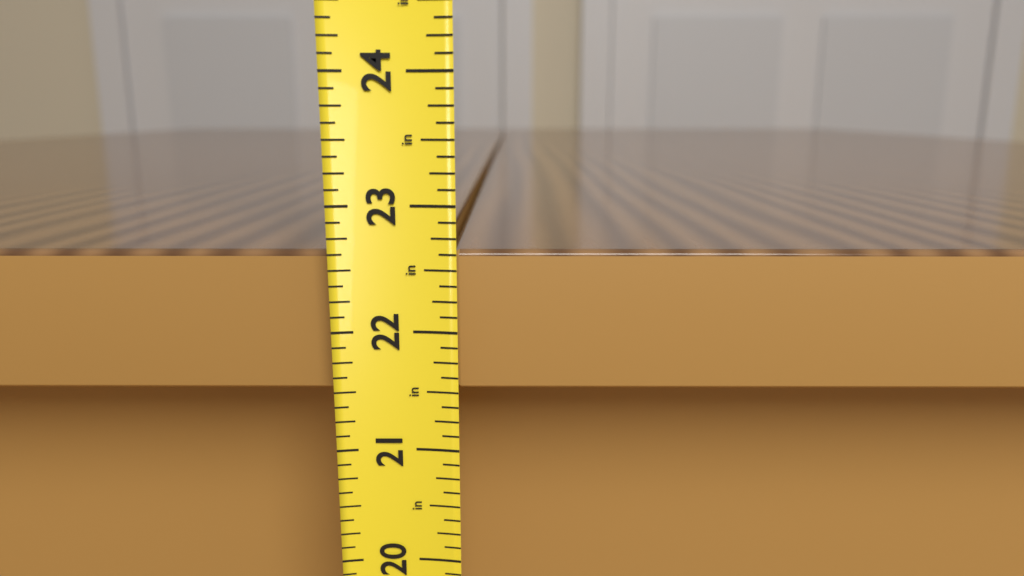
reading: 22.625 in
